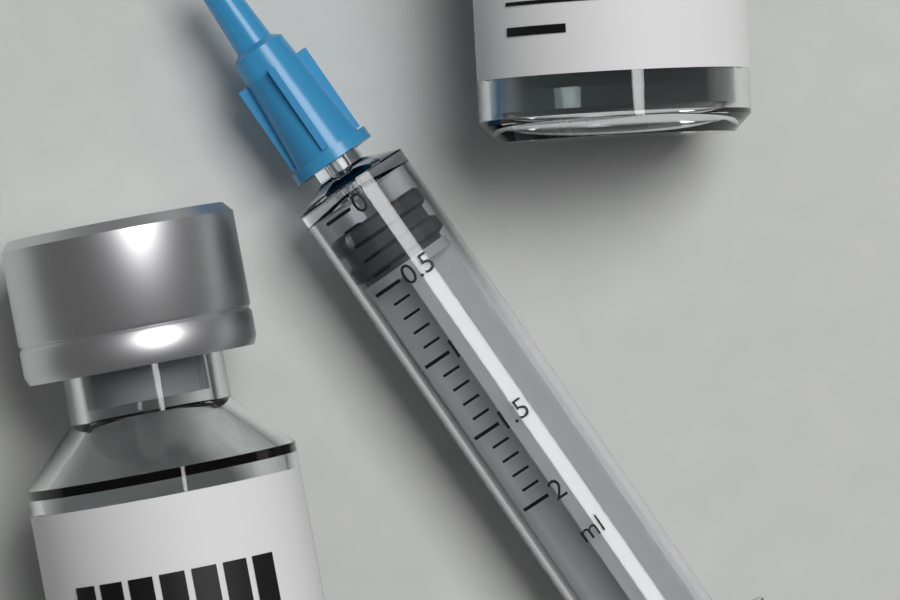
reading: 0.1 ml
